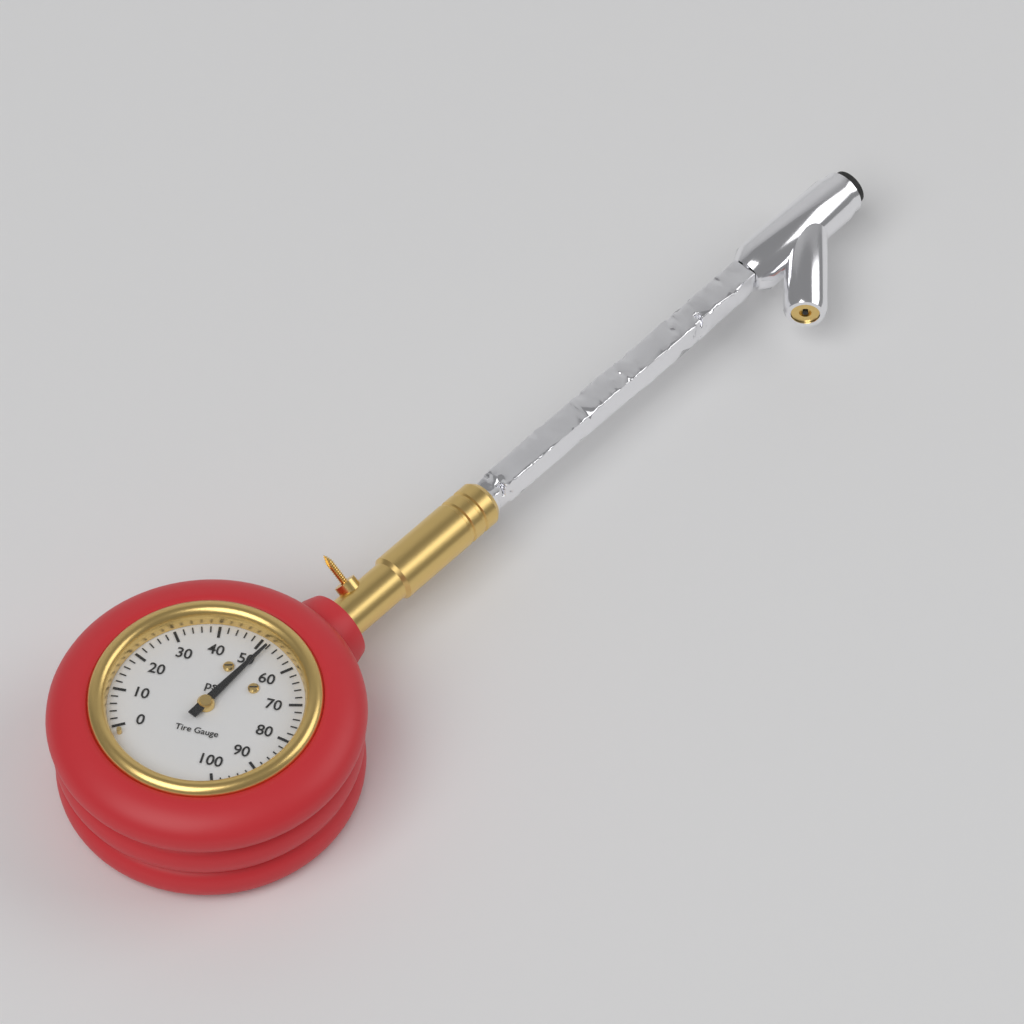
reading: 52 psi
